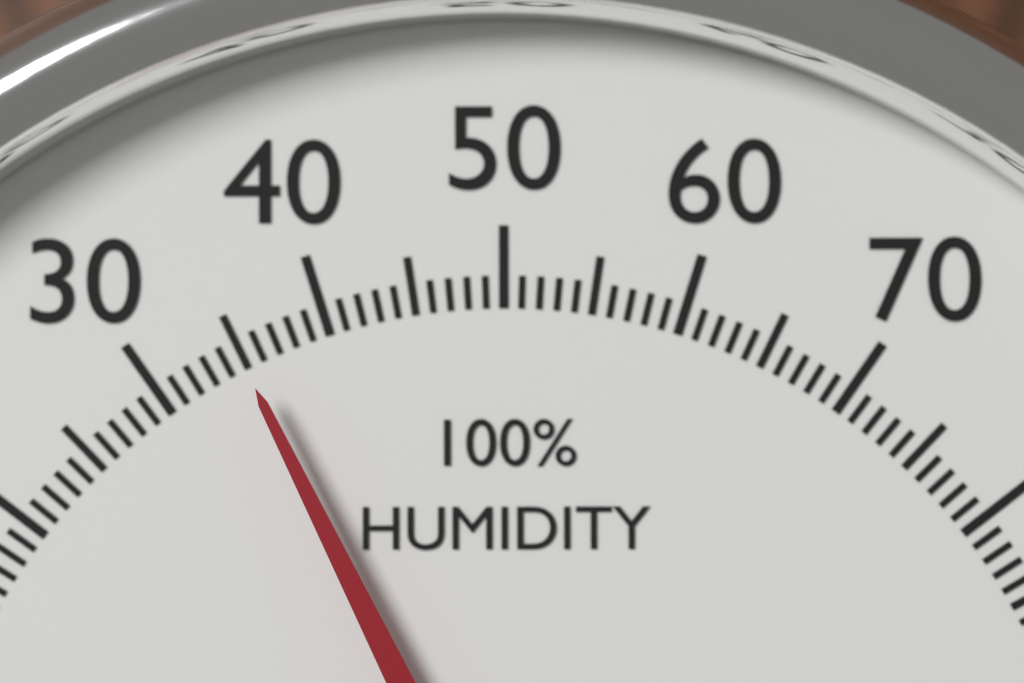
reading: 35 %
